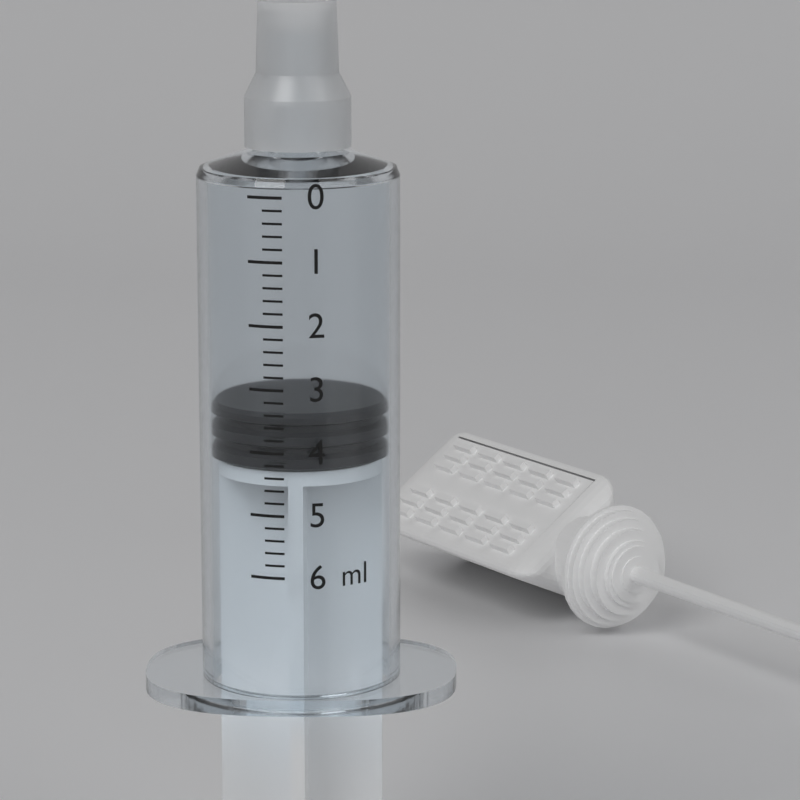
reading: 3.4 ml
